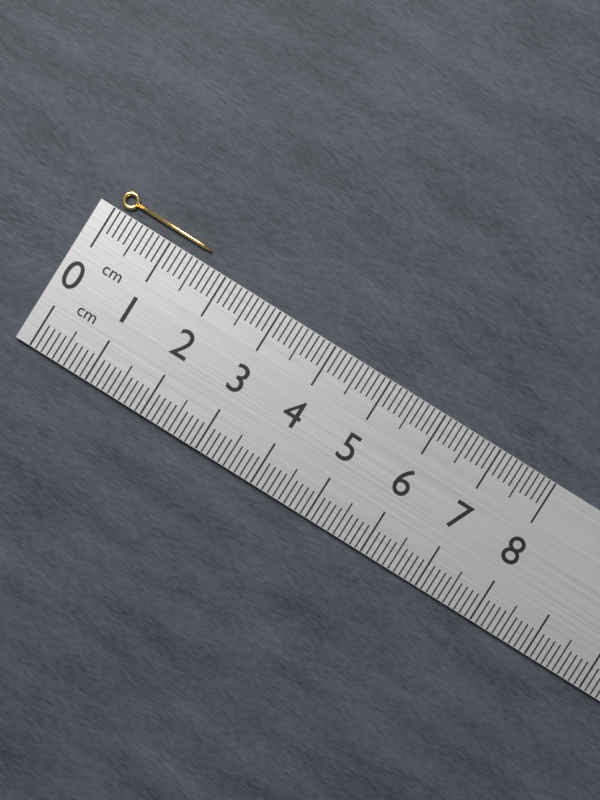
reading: 1.6 cm
